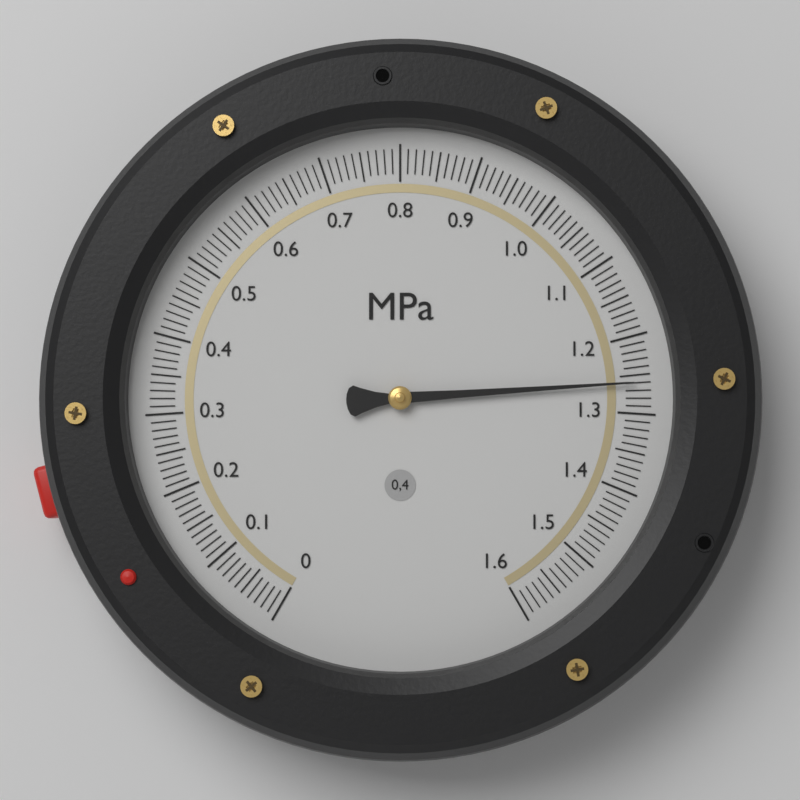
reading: 1.26 MPa
